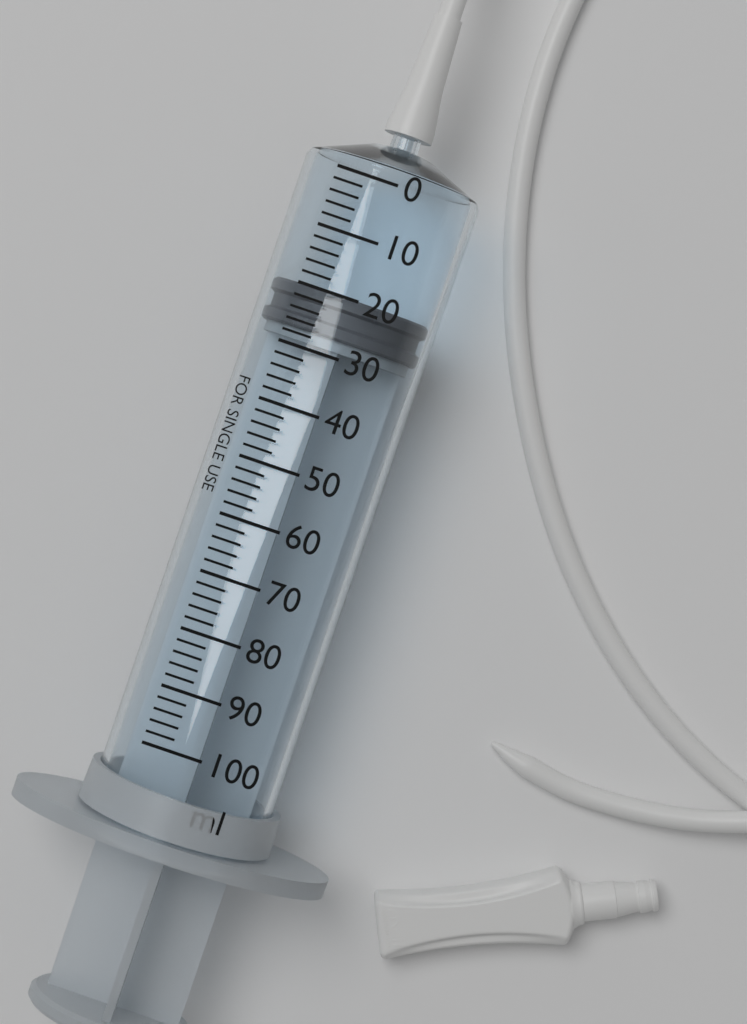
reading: 20 ml
